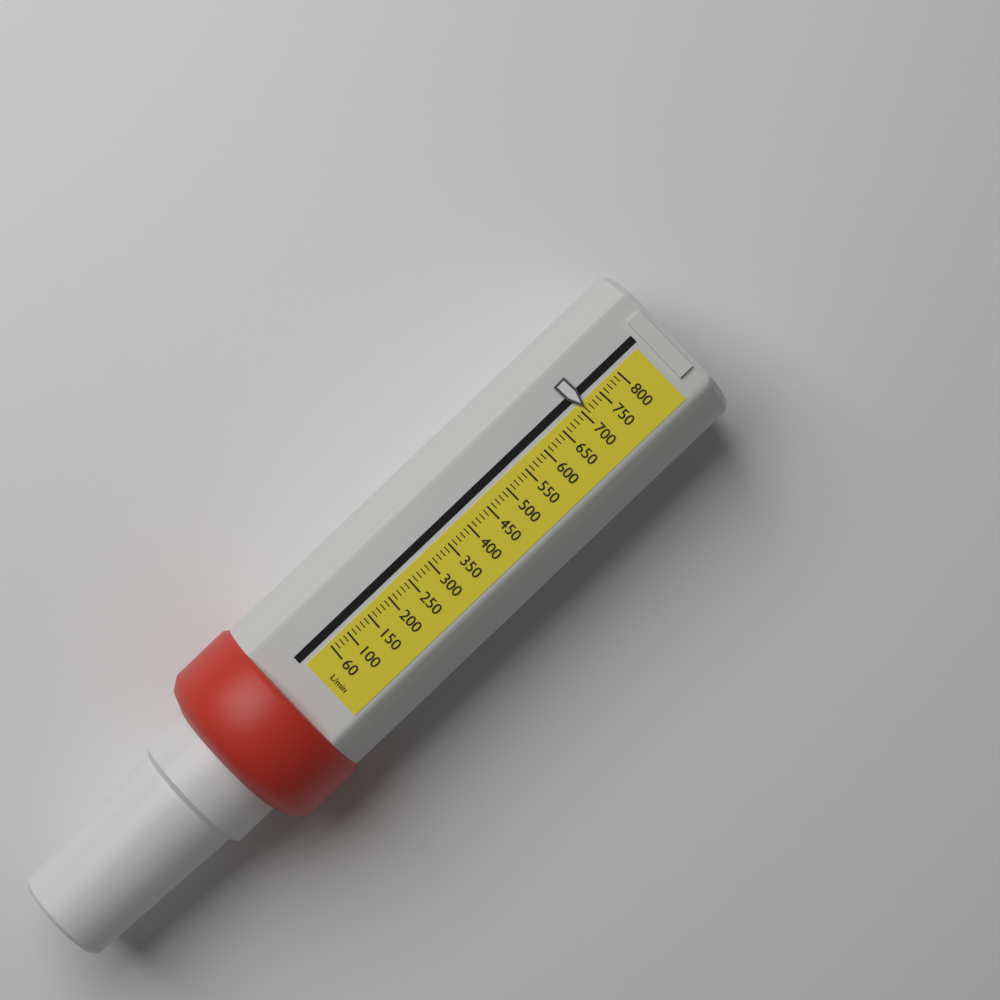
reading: 710 L/min
